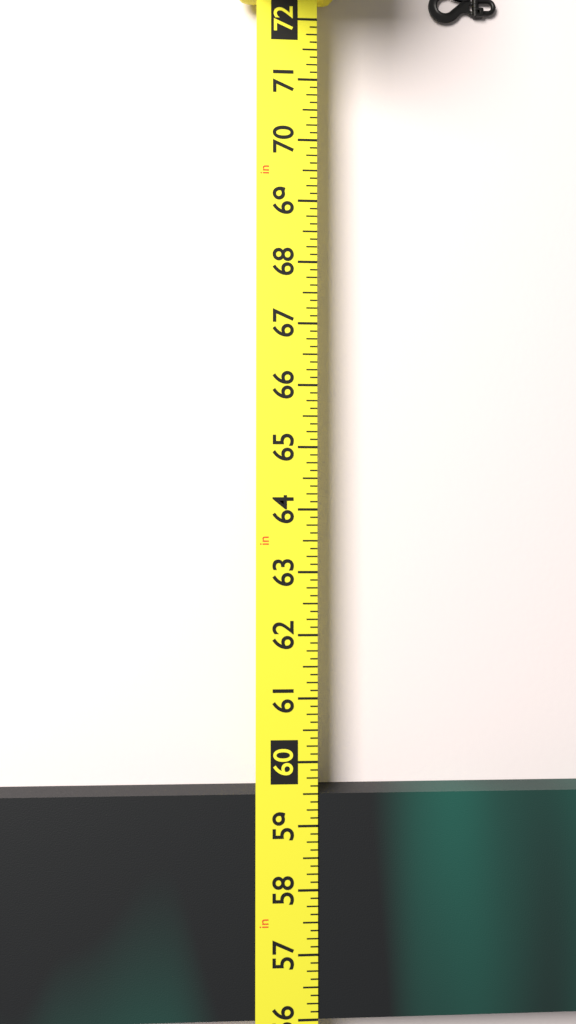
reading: 59.500 in
